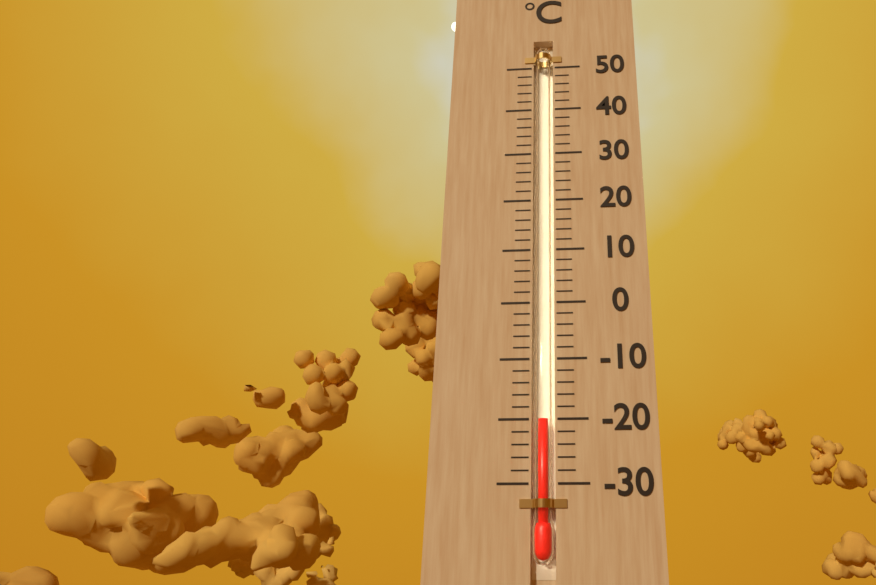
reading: -20 °C
